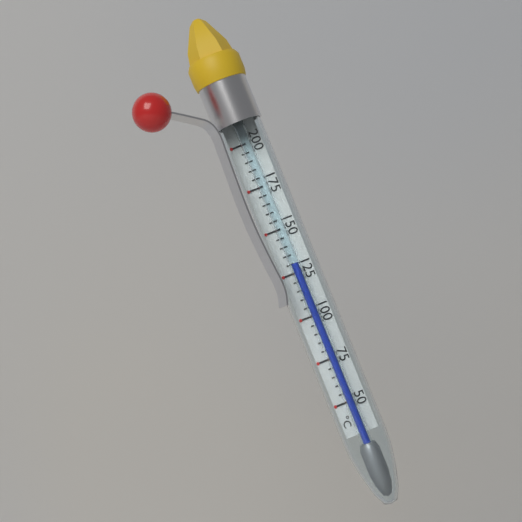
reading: 130 °C
